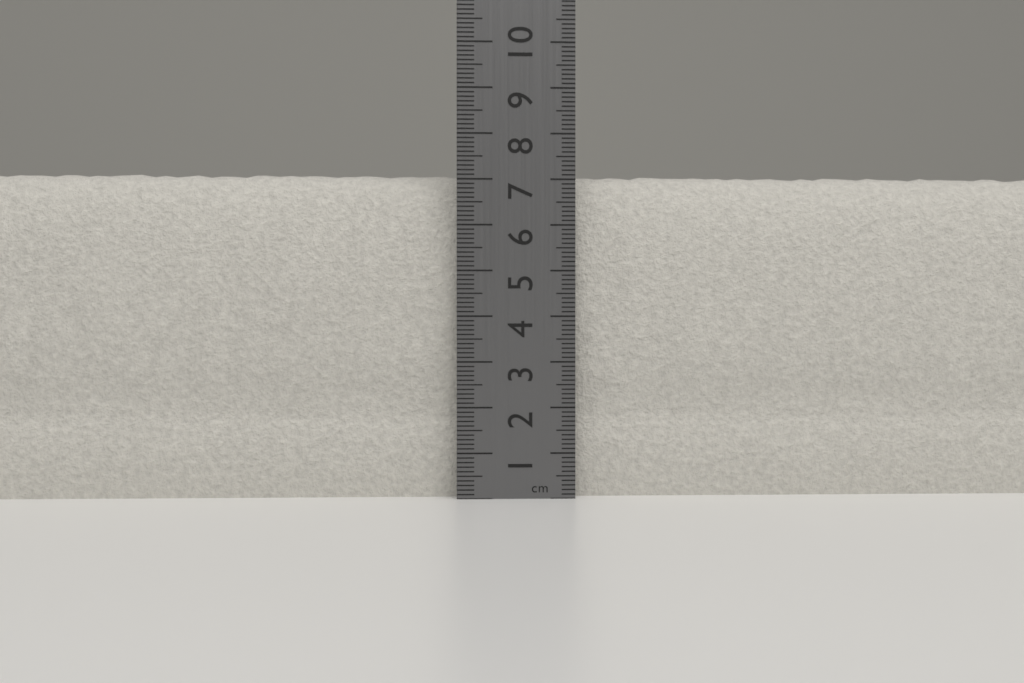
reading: 7.2 cm
